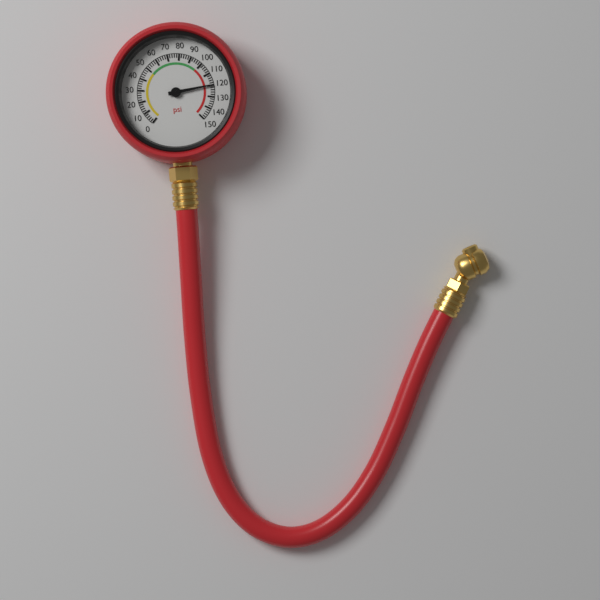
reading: 120 psi
